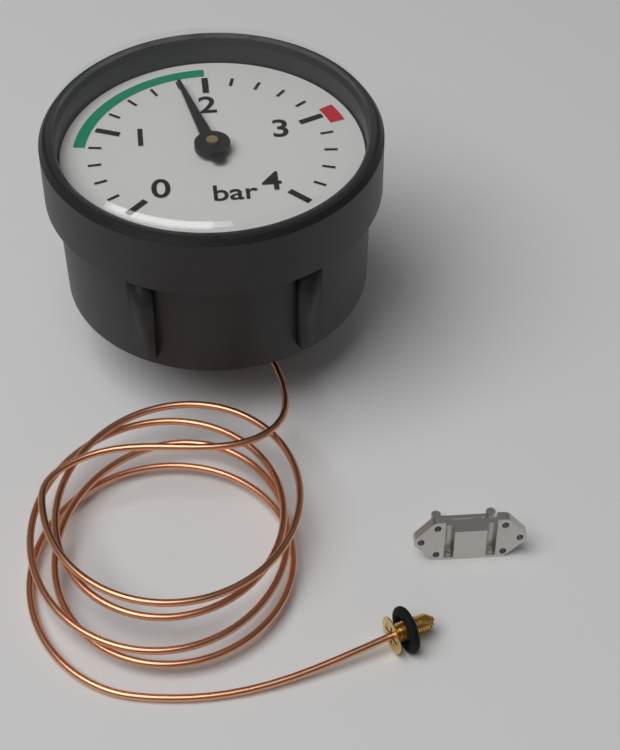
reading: 1.8 bar
